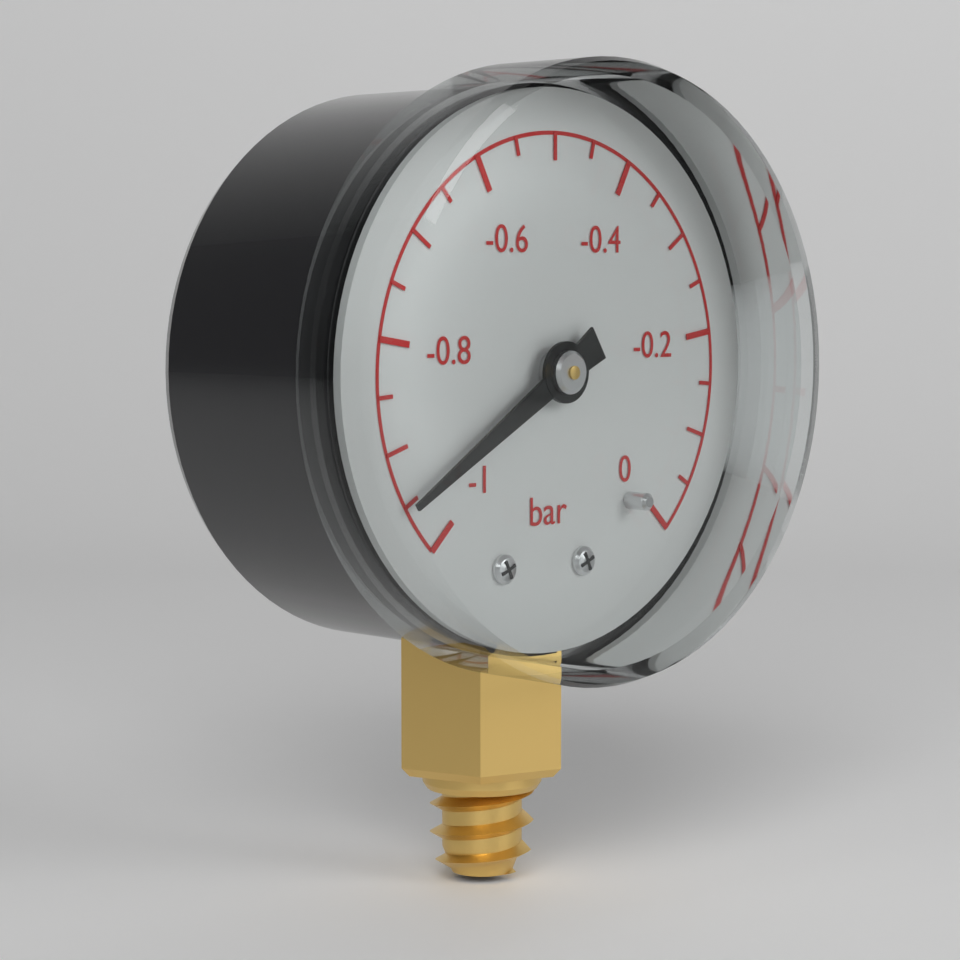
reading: -0.95 bar
